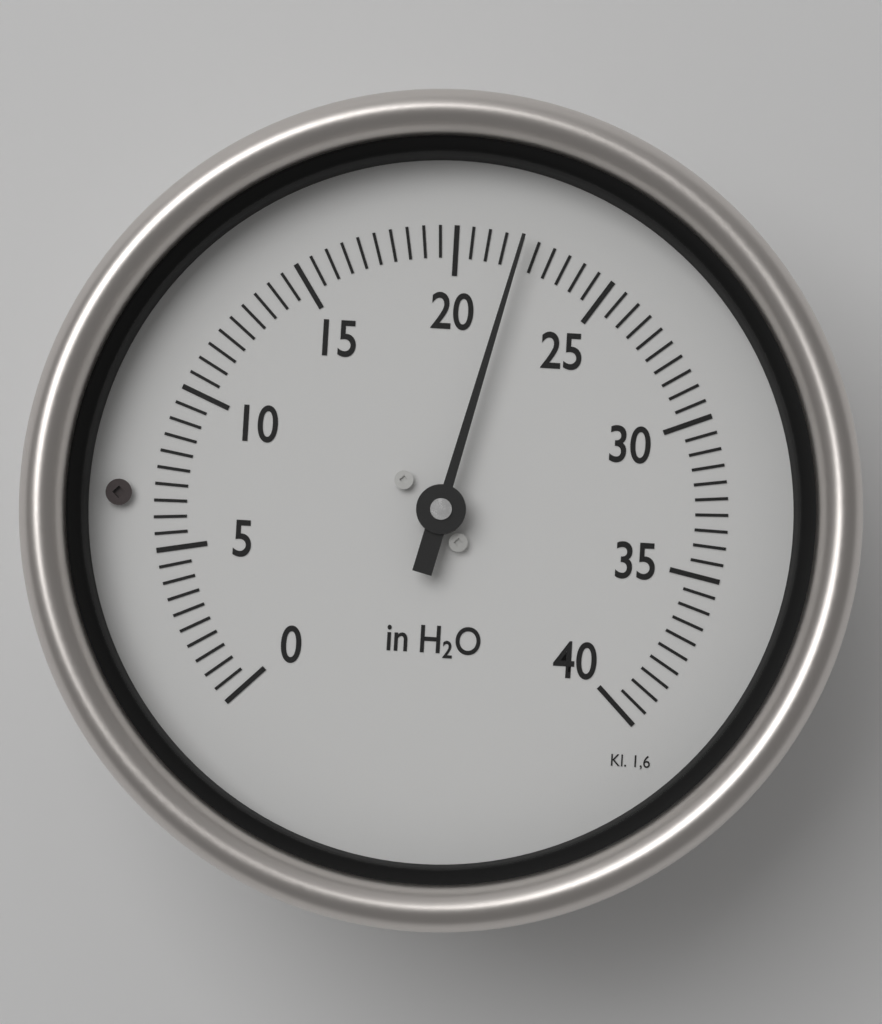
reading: 22.0 in H2O
